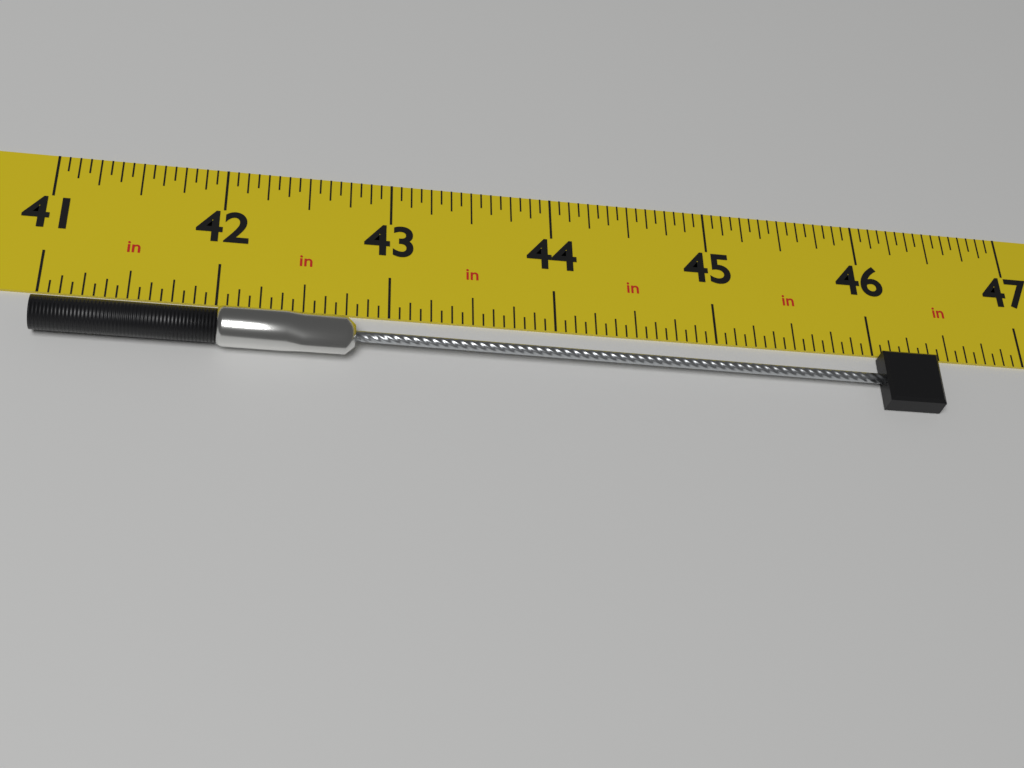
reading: 46.3750 in
